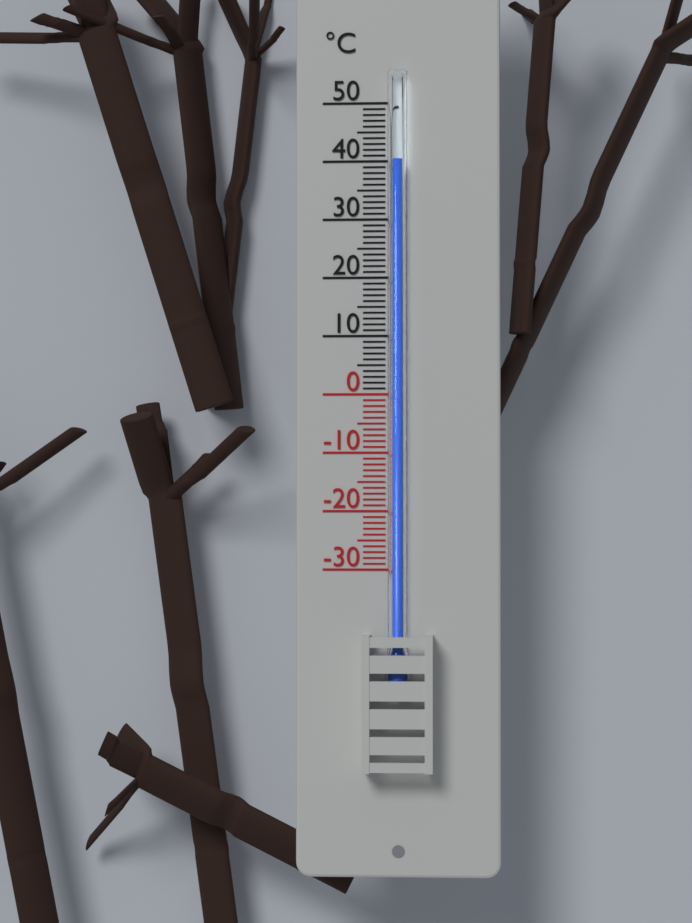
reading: 40 °C
